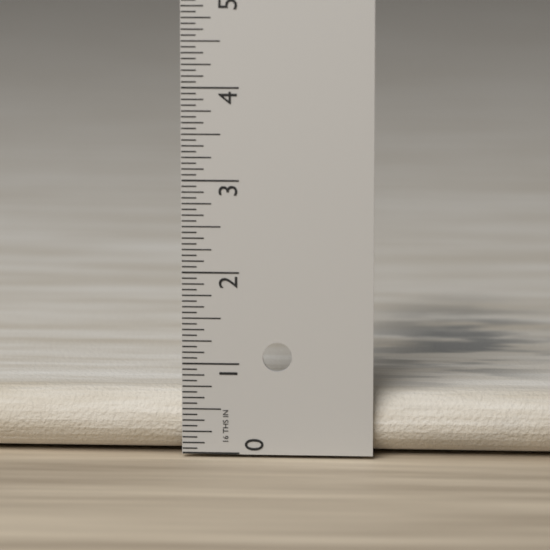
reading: 0.6875 in
